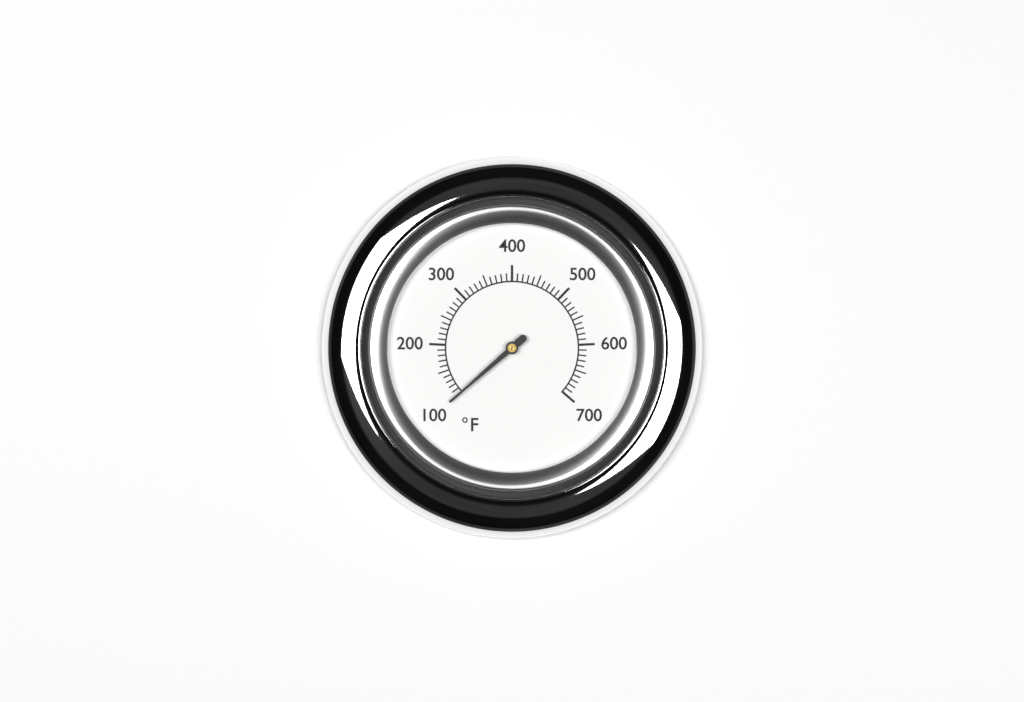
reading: 100 °F
